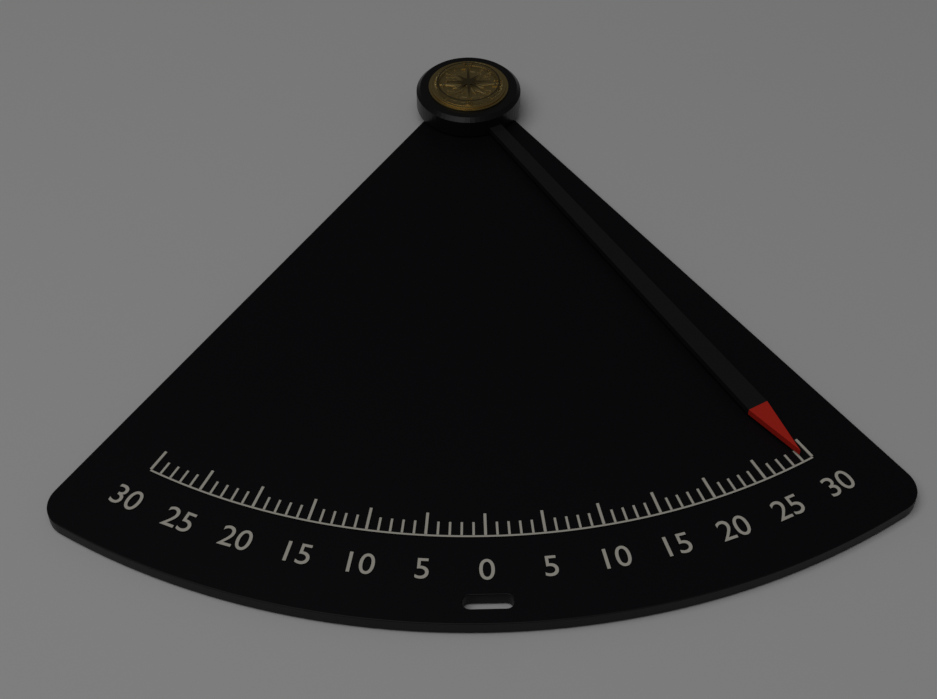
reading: 29 (no unit)
